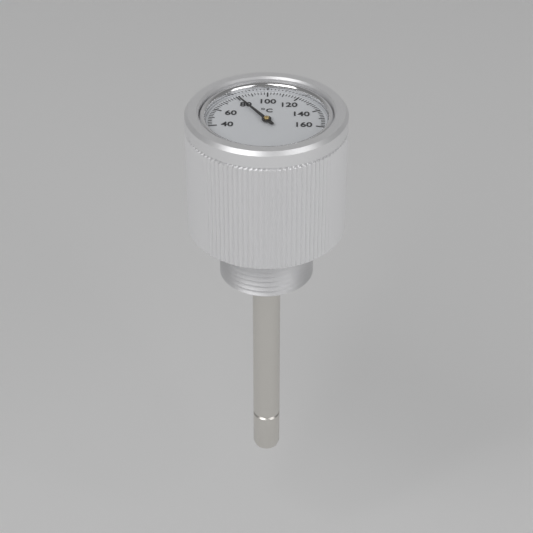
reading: 80 °C
